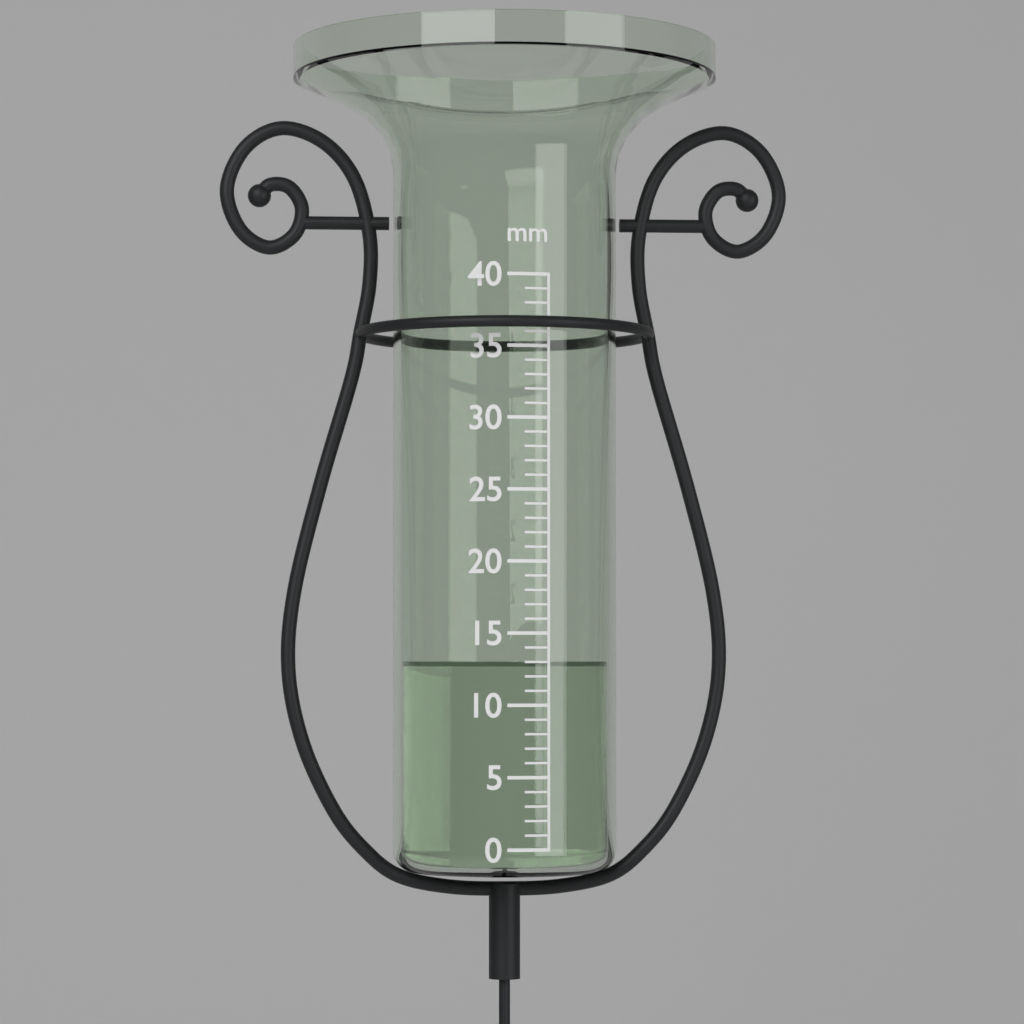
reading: 13 mm
